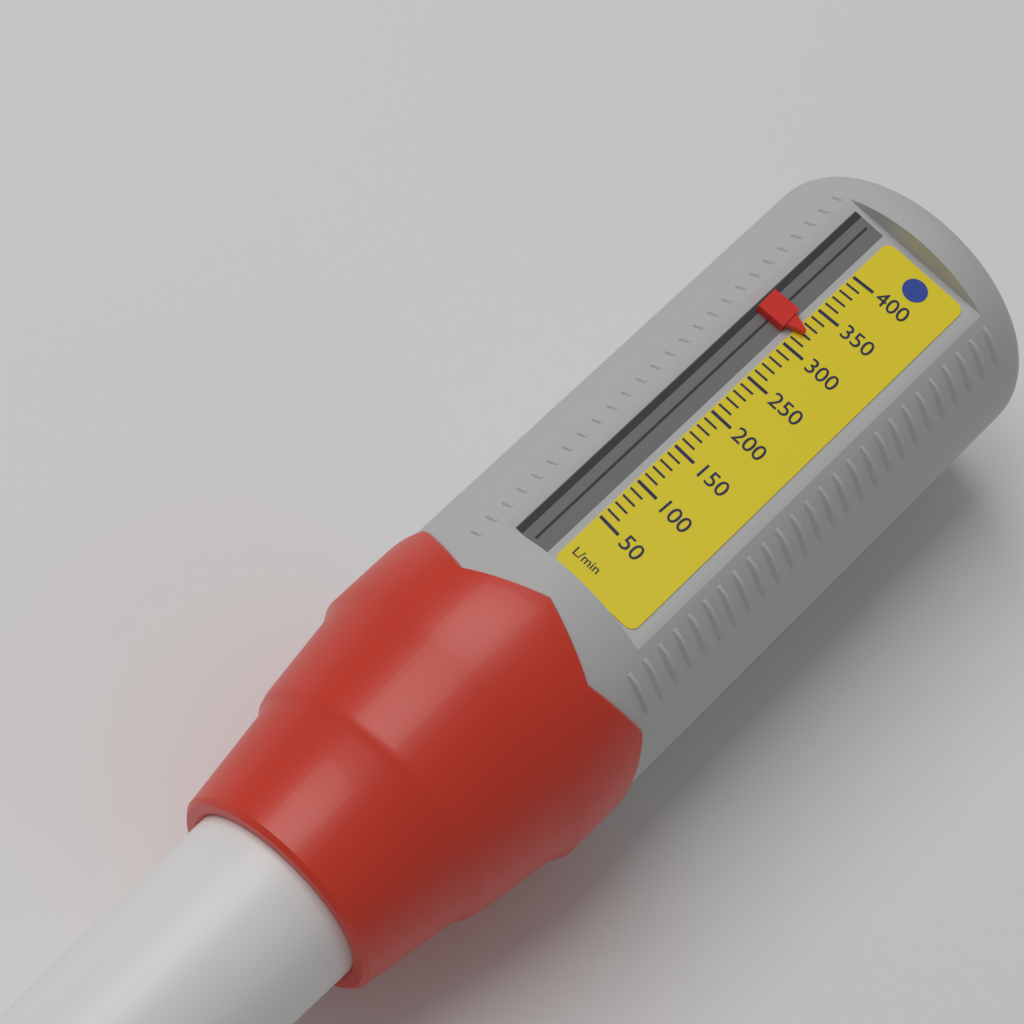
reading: 320 L/min
